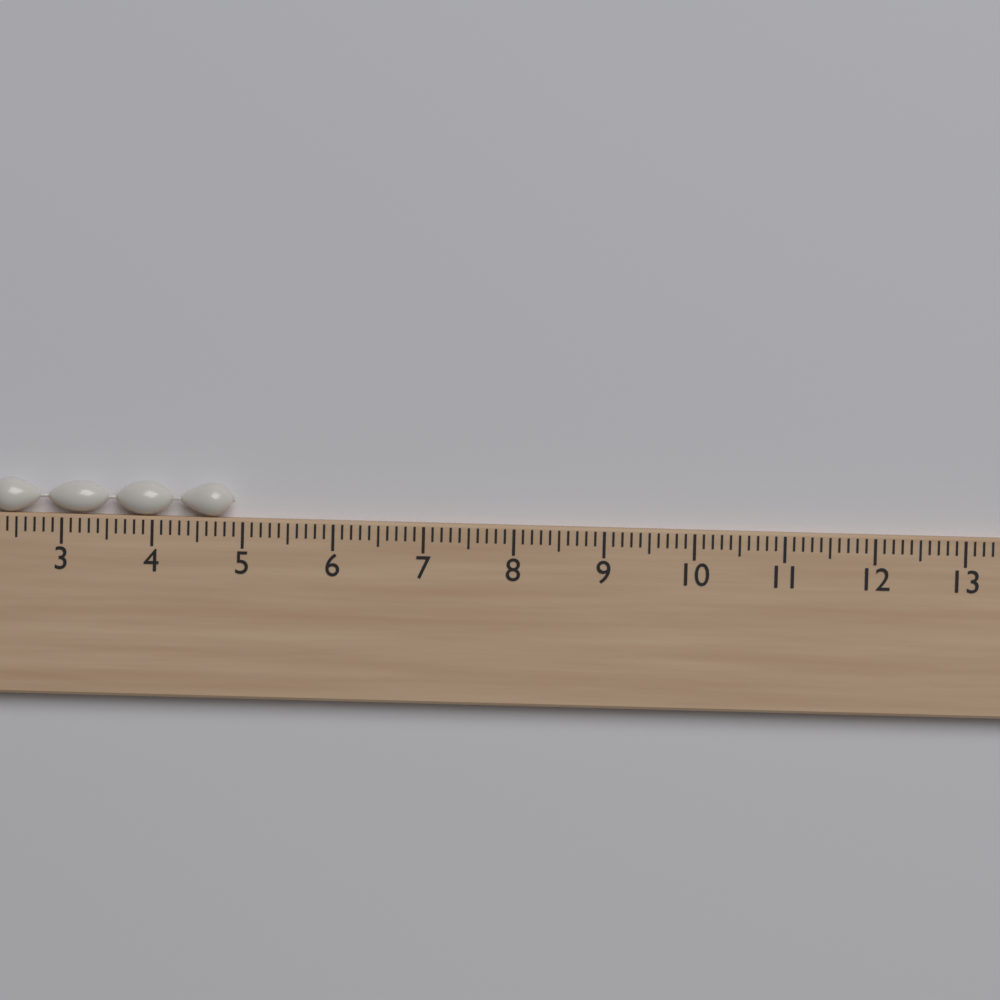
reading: 4.9 cm
